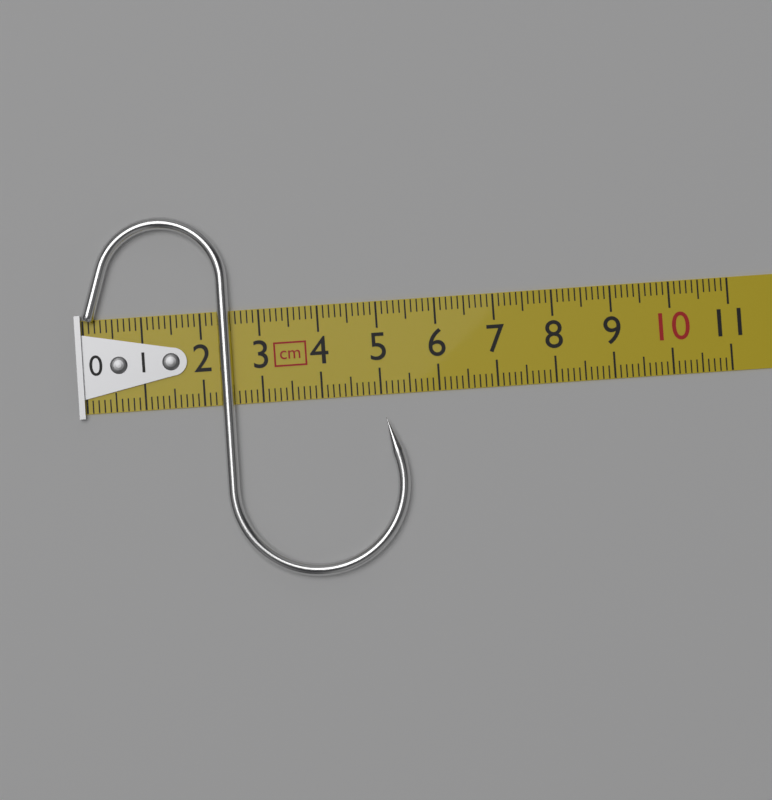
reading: 5.4 cm
